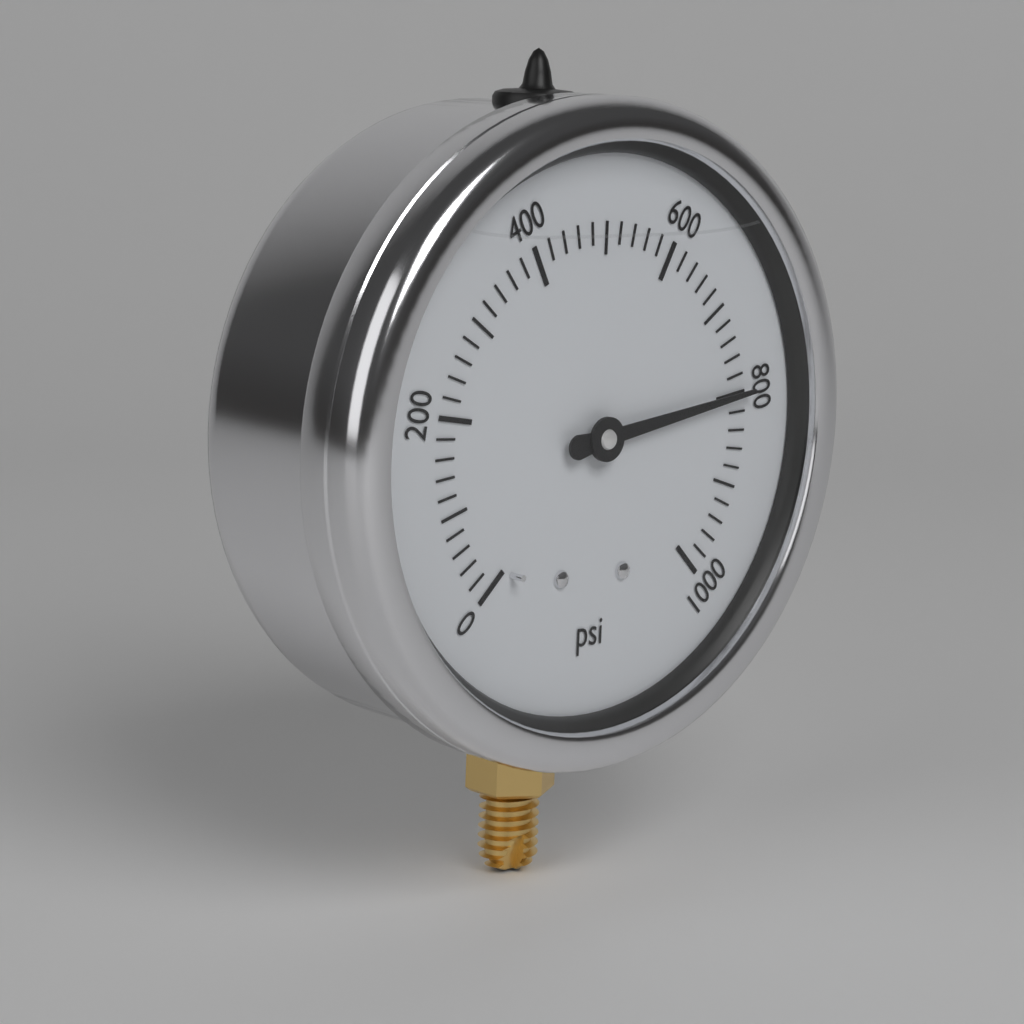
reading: 800 psi
